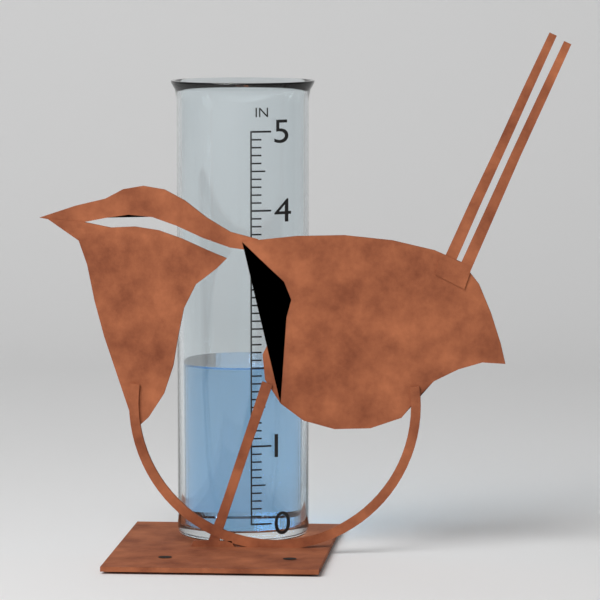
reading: 2.0 in
